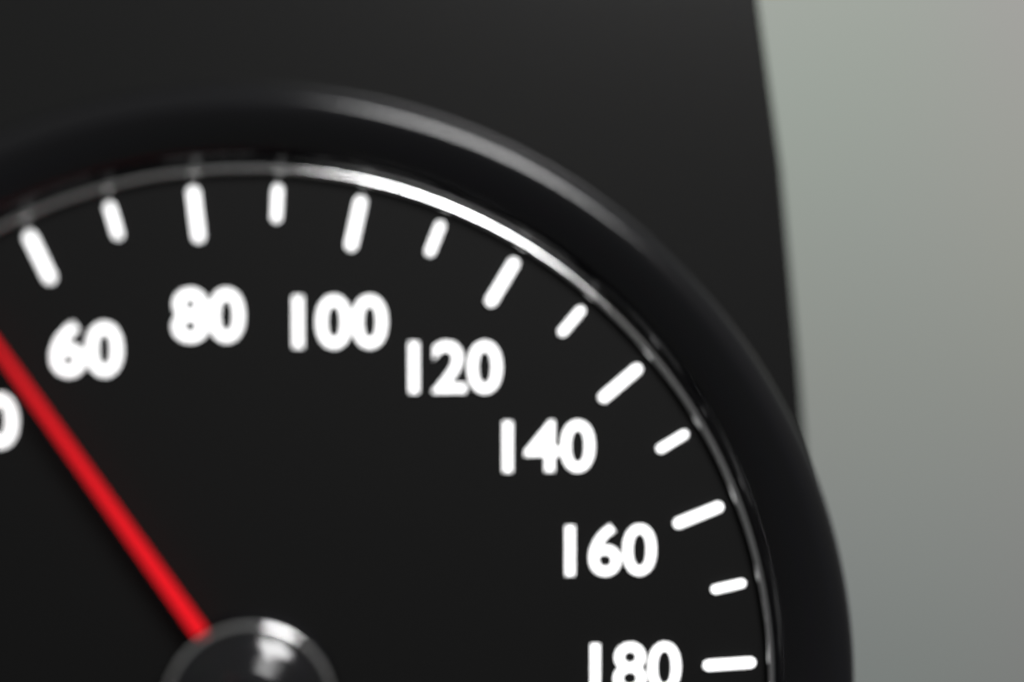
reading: 50 km/h
